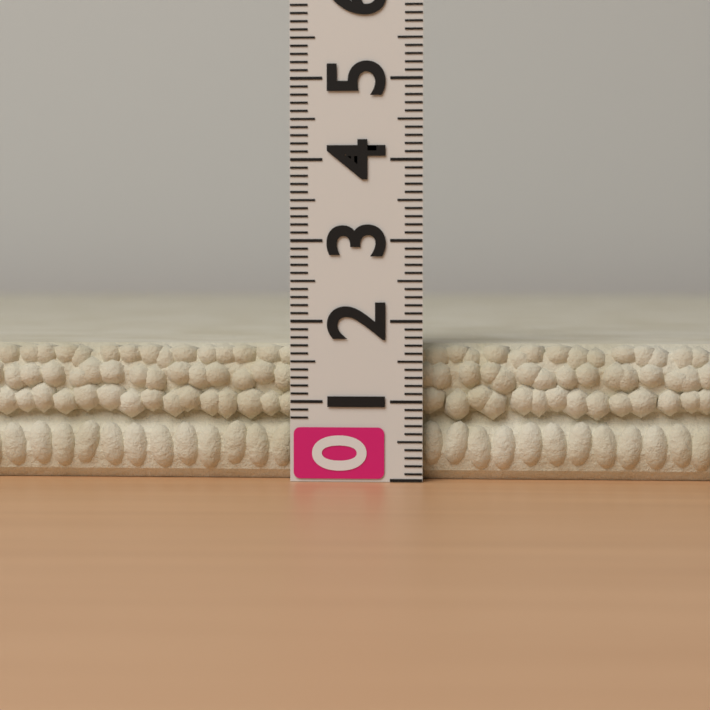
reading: 1.7 (no unit)
